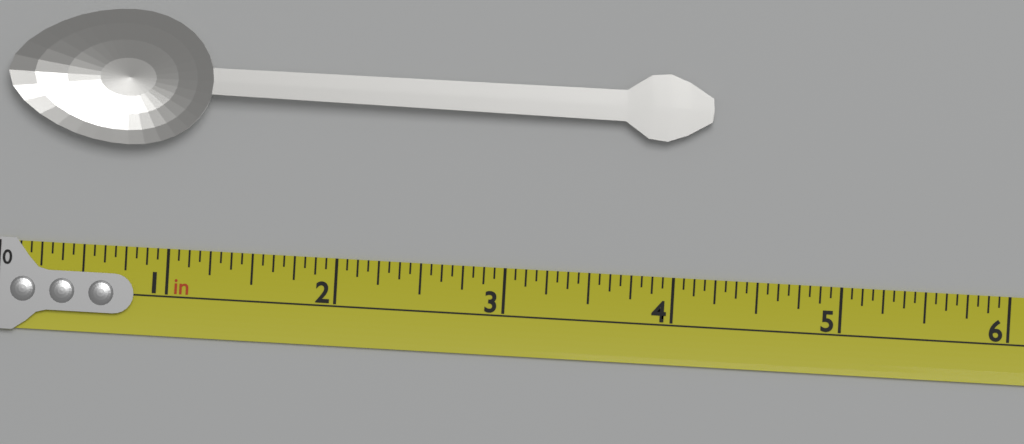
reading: 4.1875 in
